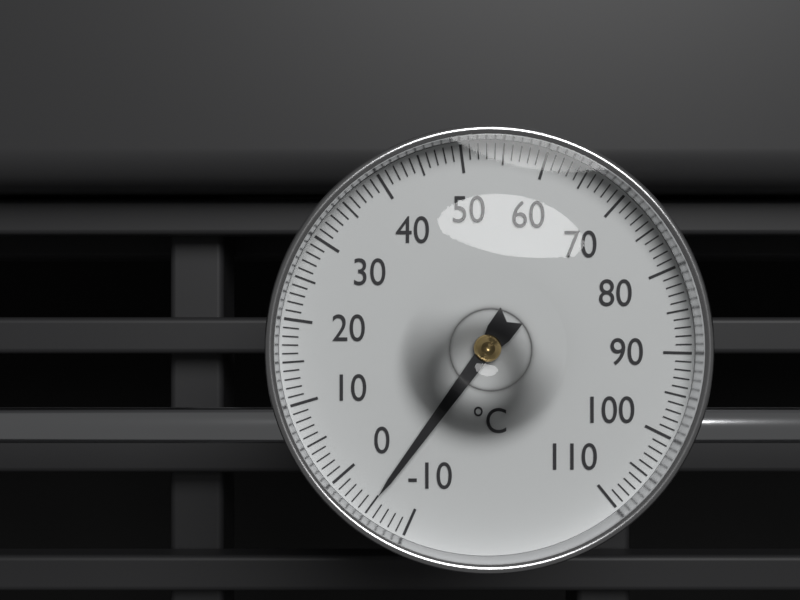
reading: -5 °C
